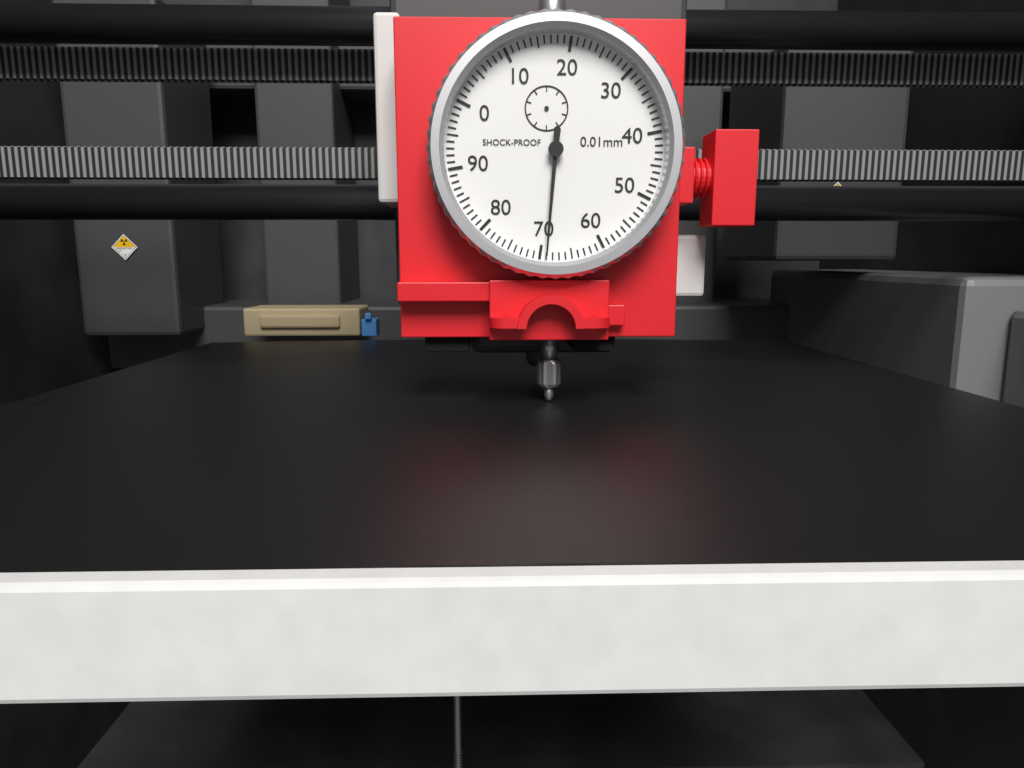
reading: 69 0.01mm
